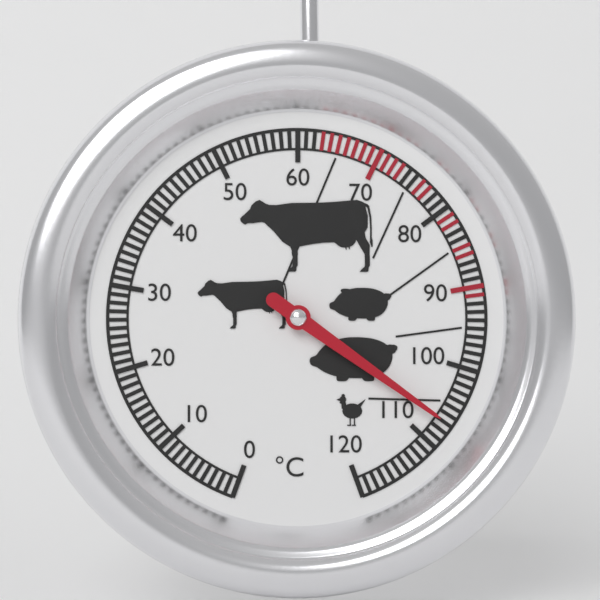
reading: 107 °C
